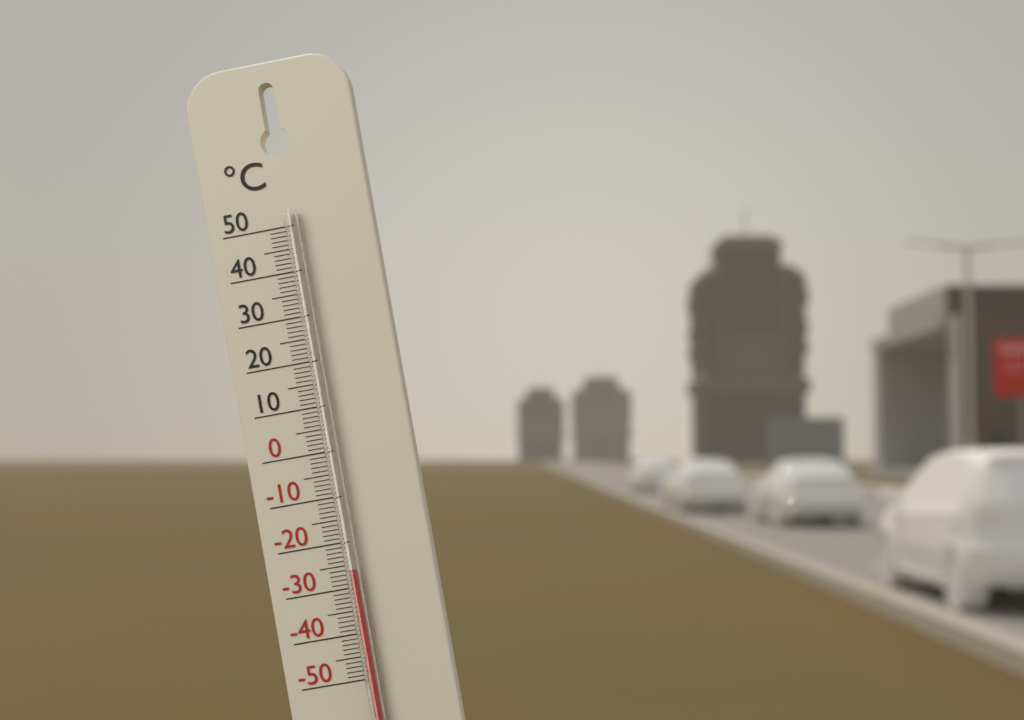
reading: -26 °C
